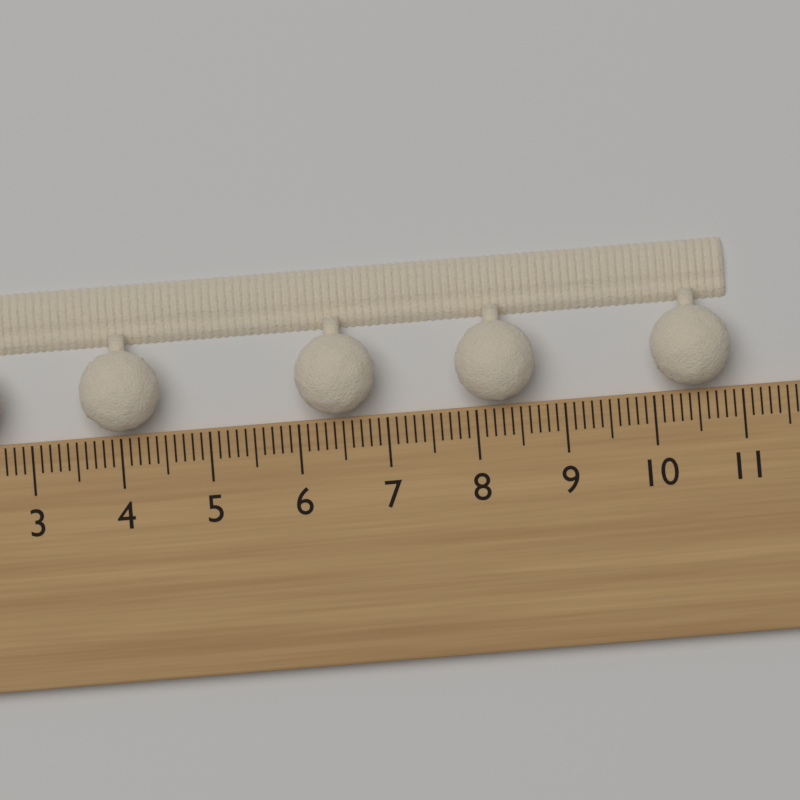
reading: 10.9 cm
